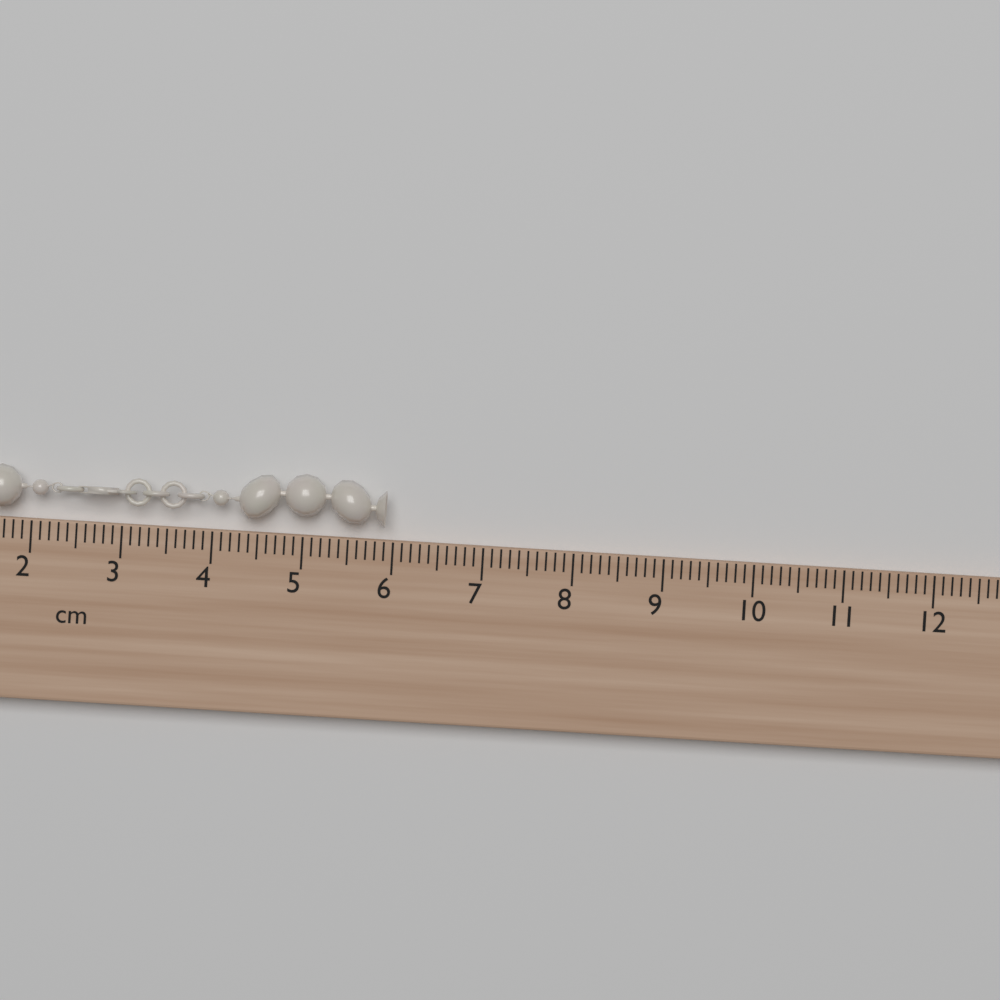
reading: 5.9 cm
